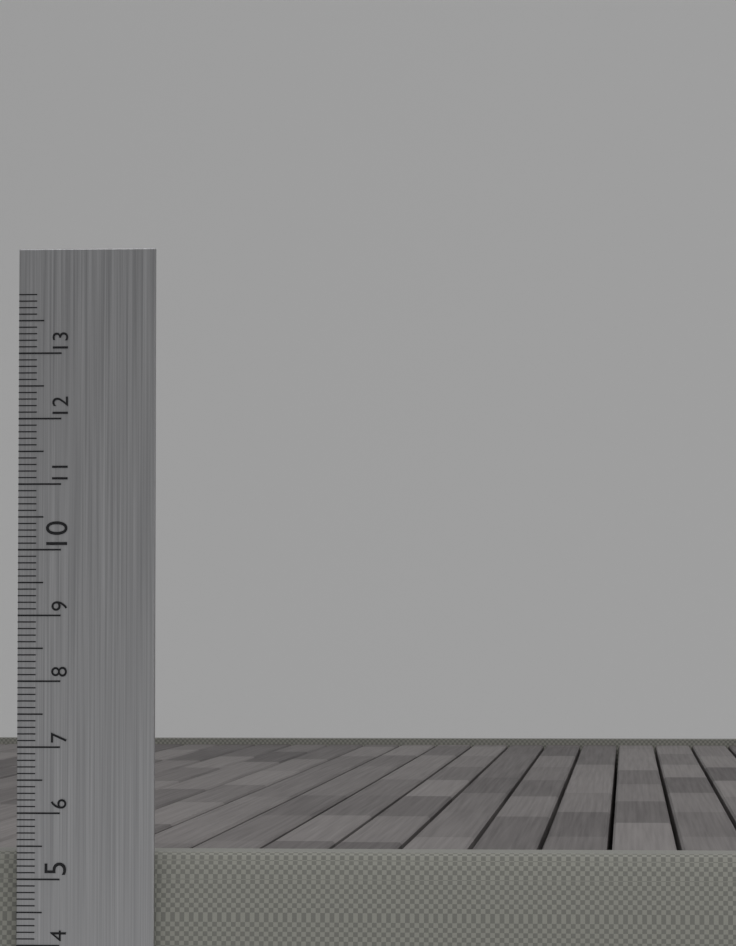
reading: 5.4 cm
